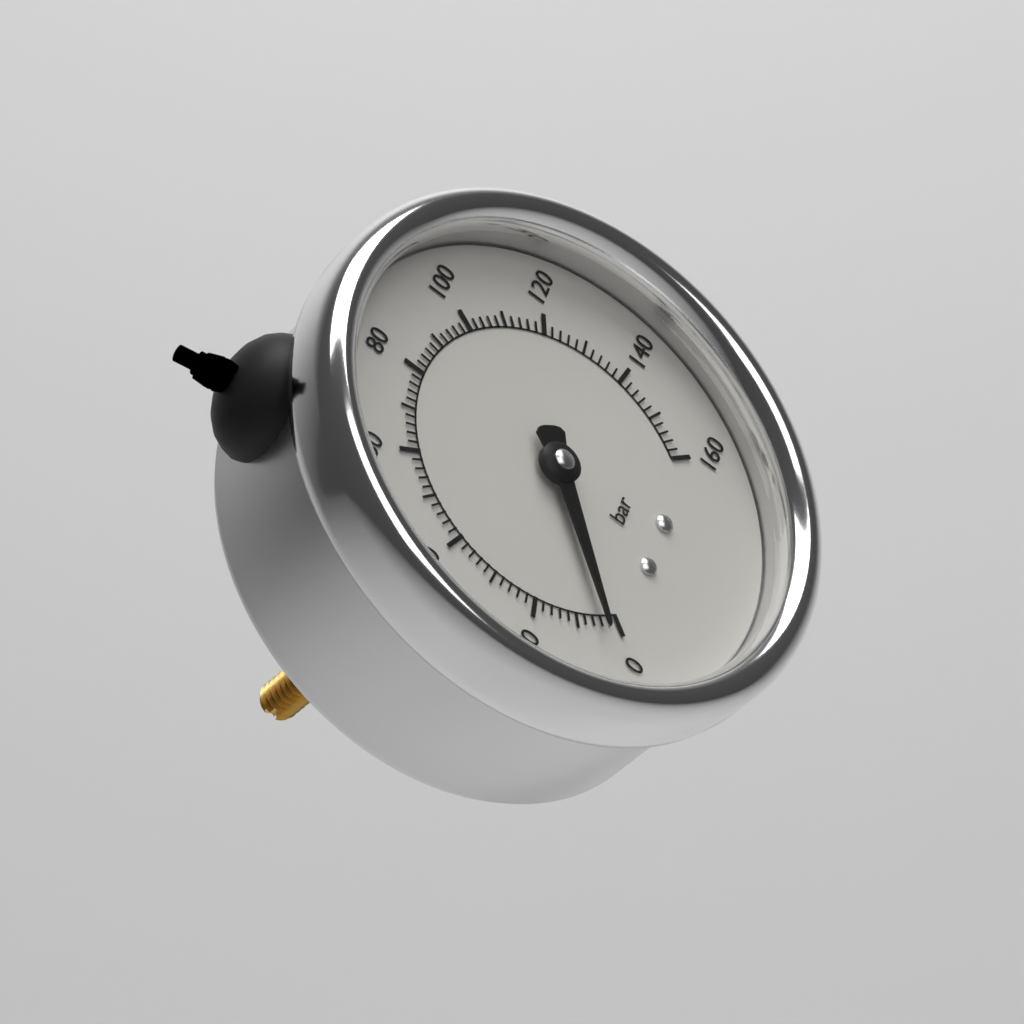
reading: 4 bar
